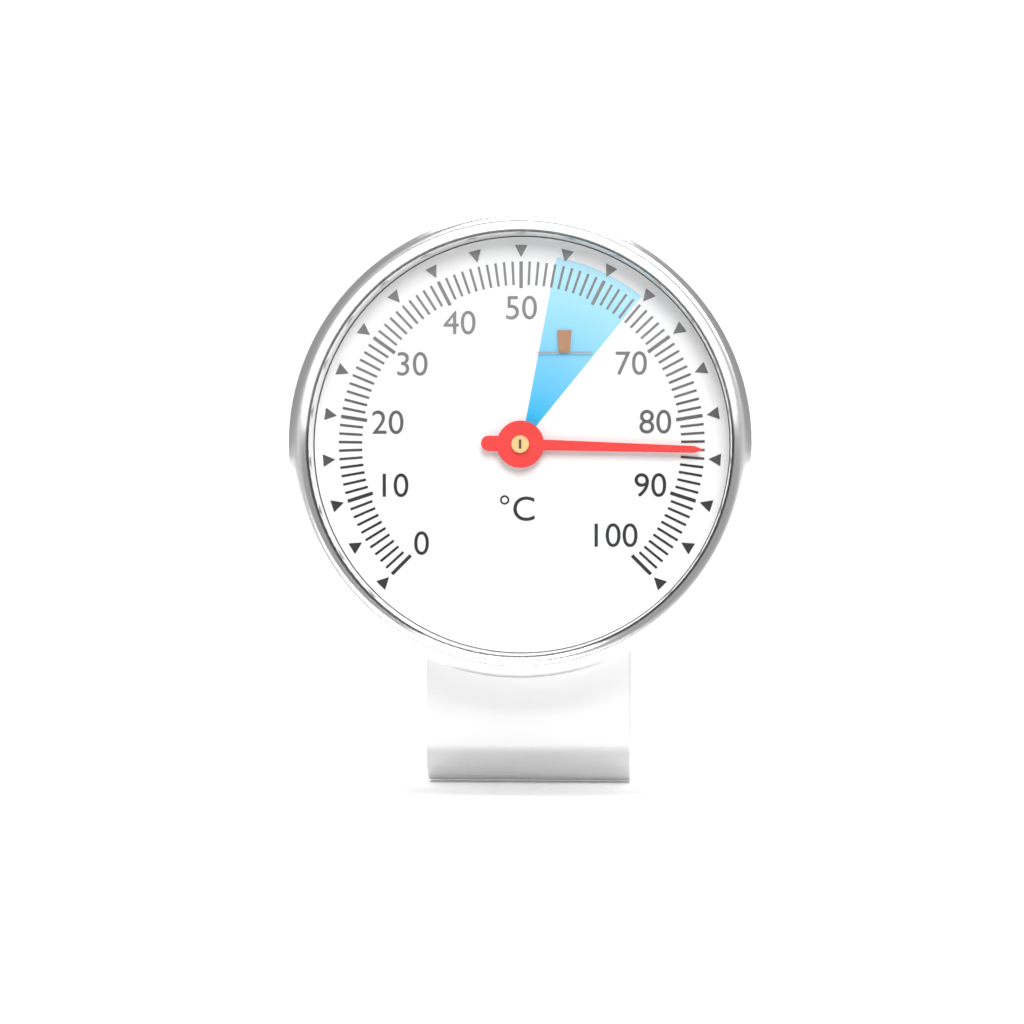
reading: 84 °C
